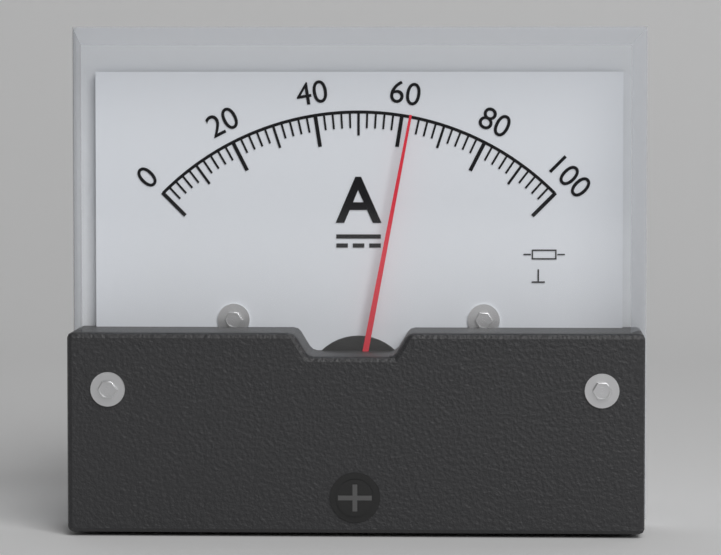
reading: 62 A
